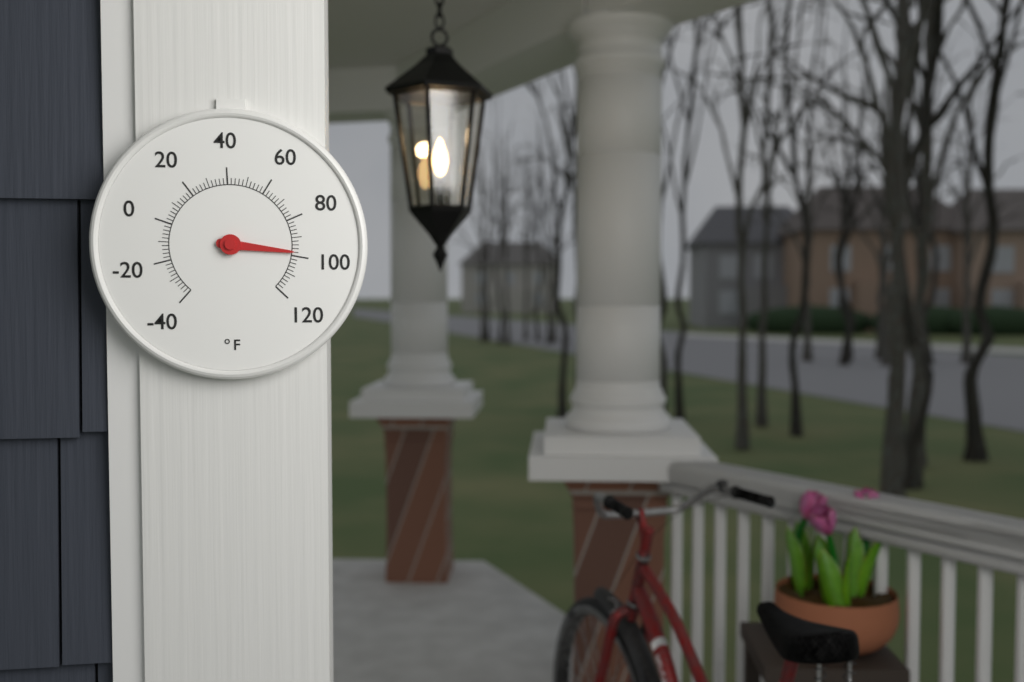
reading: 98 °F
